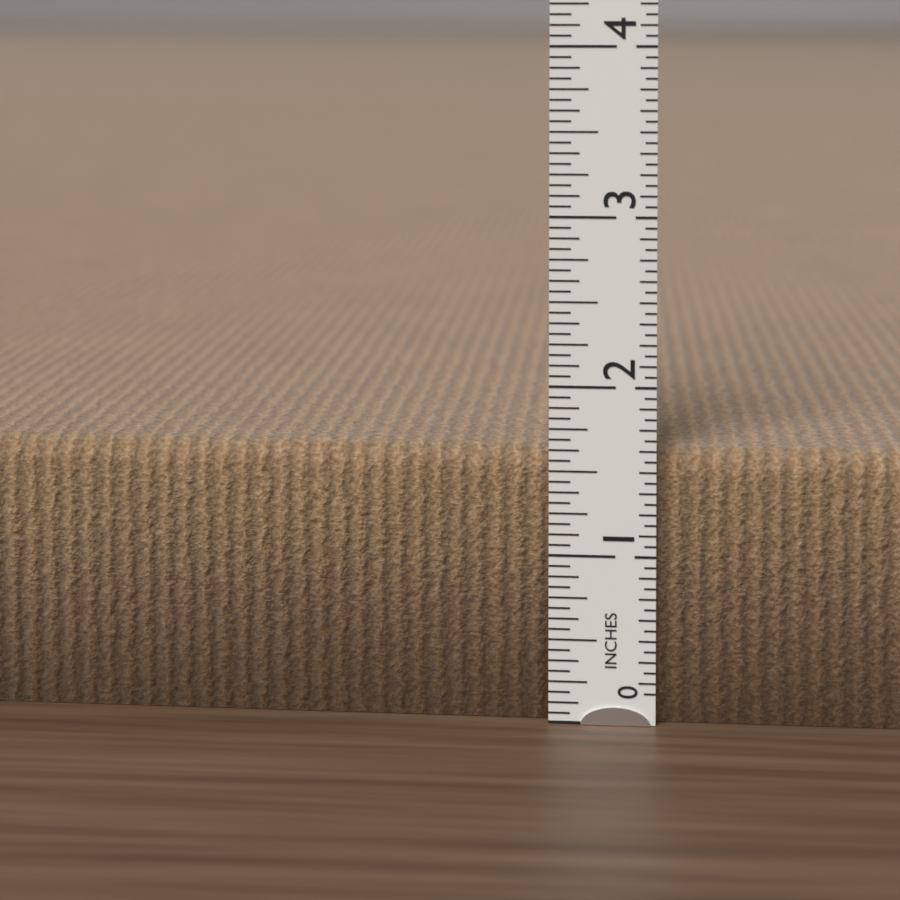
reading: 1.6250 in
